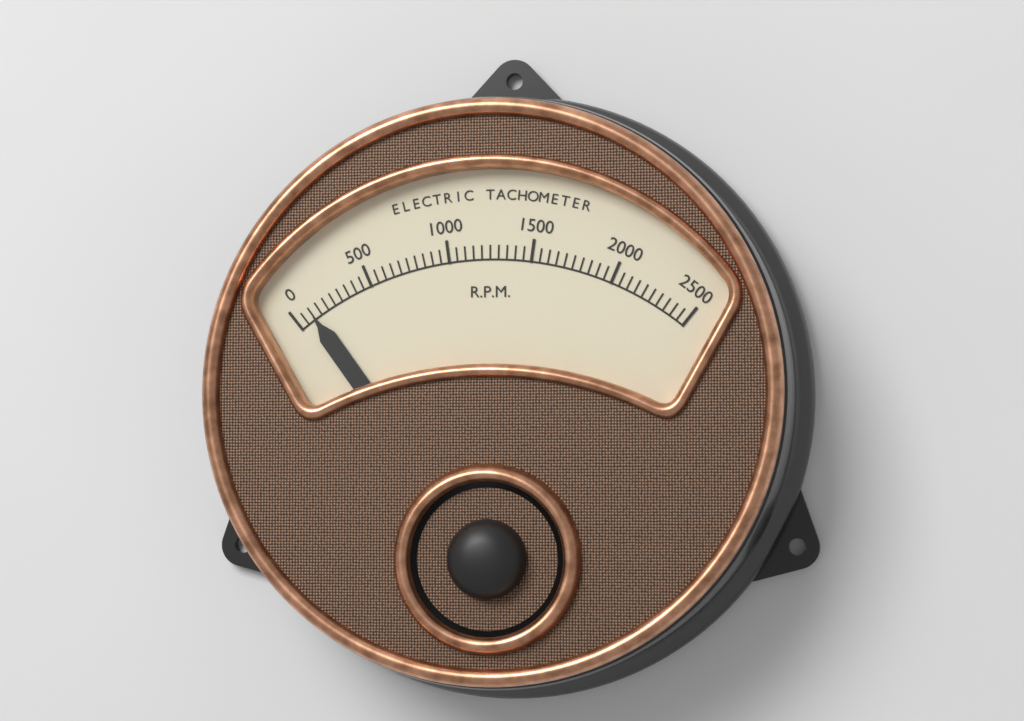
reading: 100 RPM
